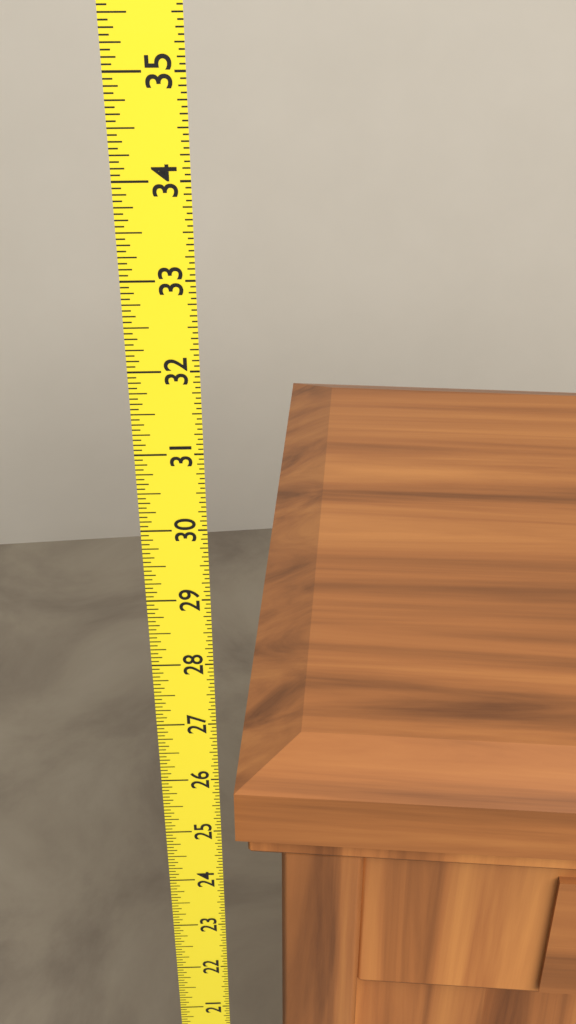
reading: 25.7500 (no unit)
